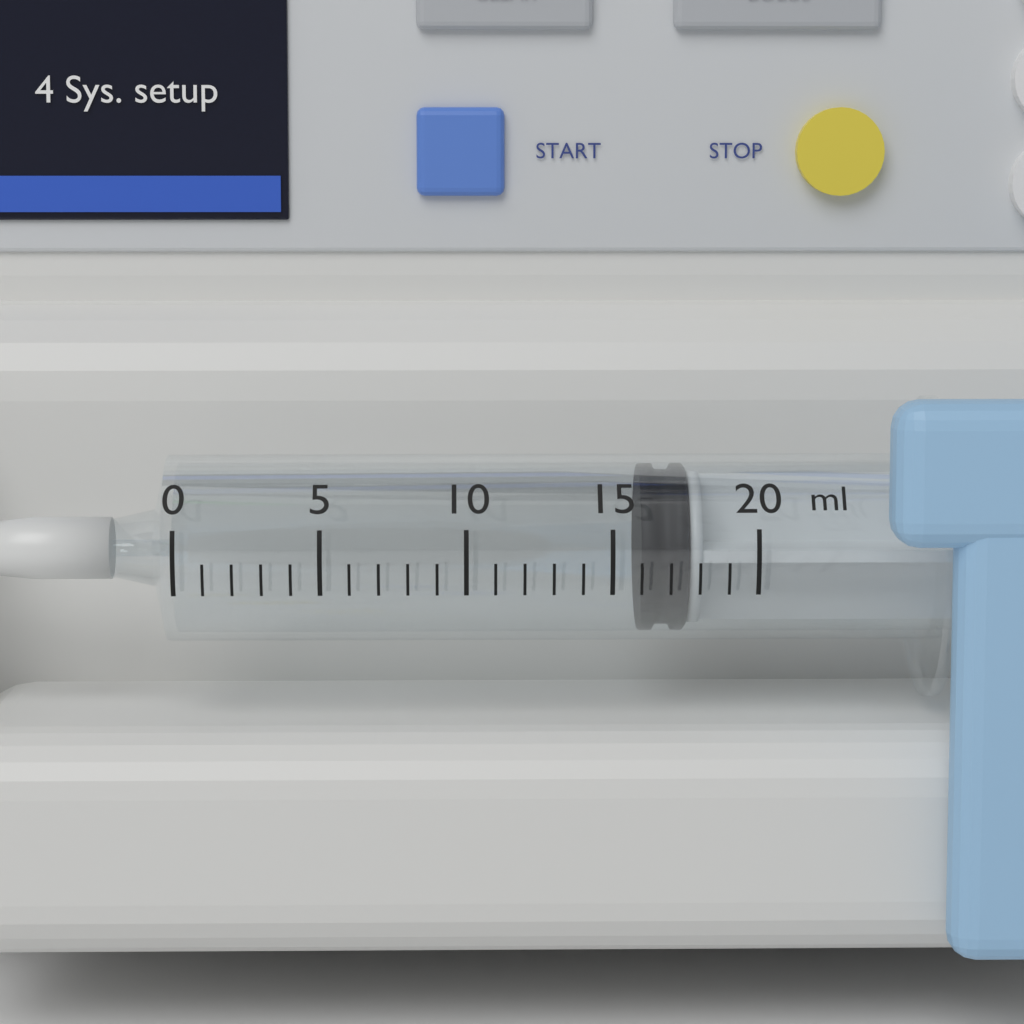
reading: 16 ml
